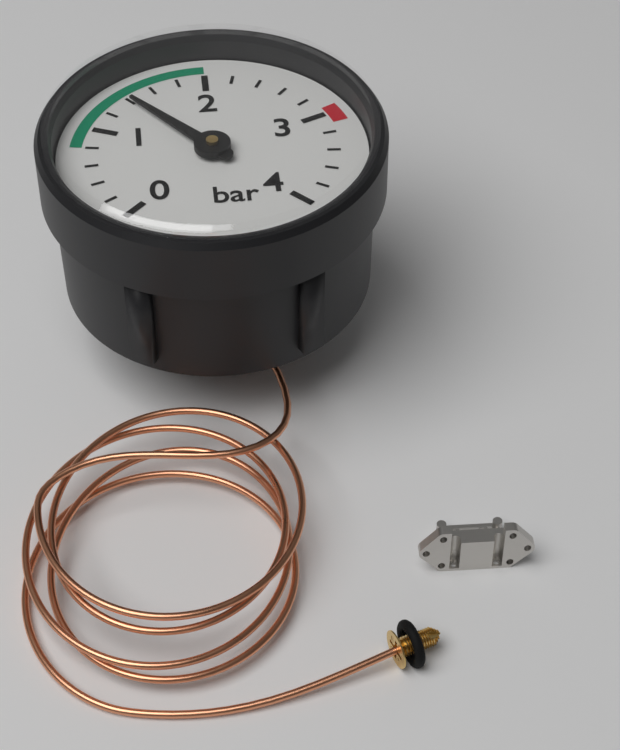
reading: 1.4 bar
